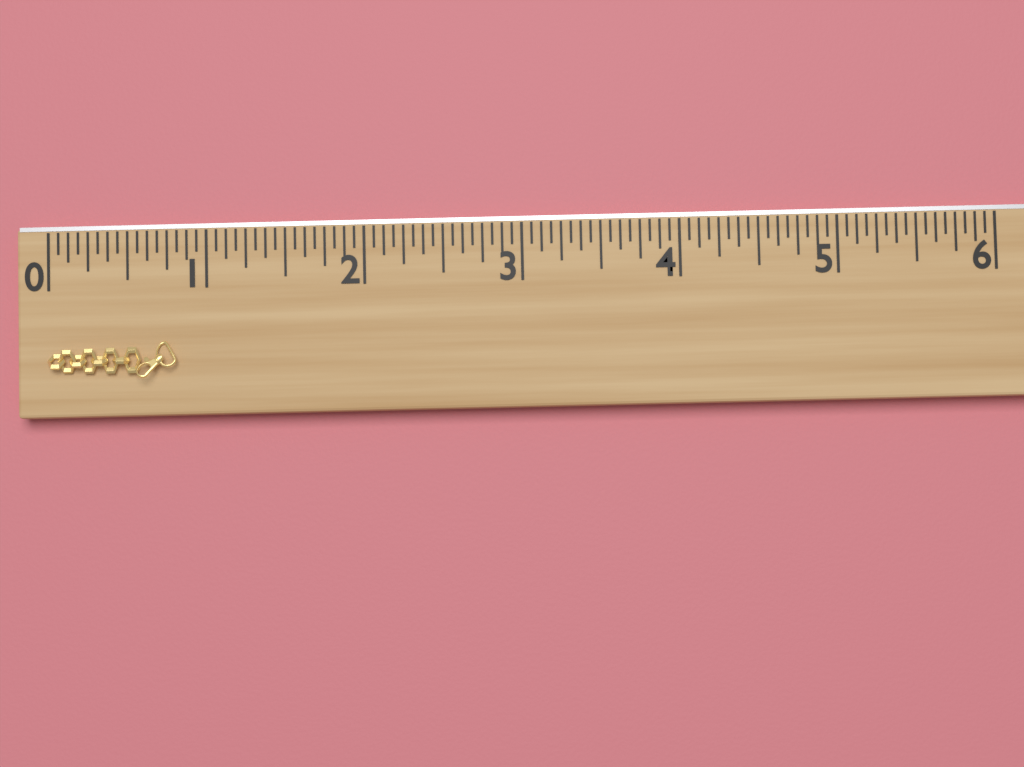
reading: 0.8125 (no unit)
